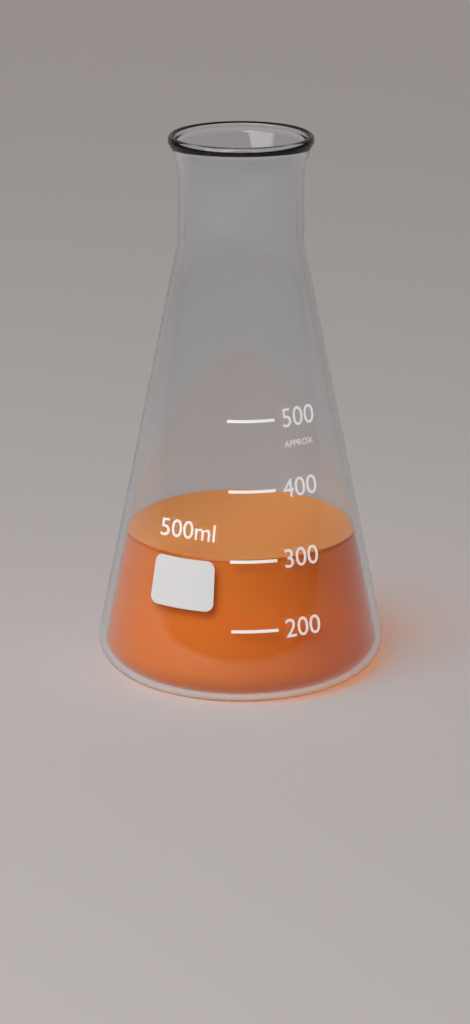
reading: 300 ml
